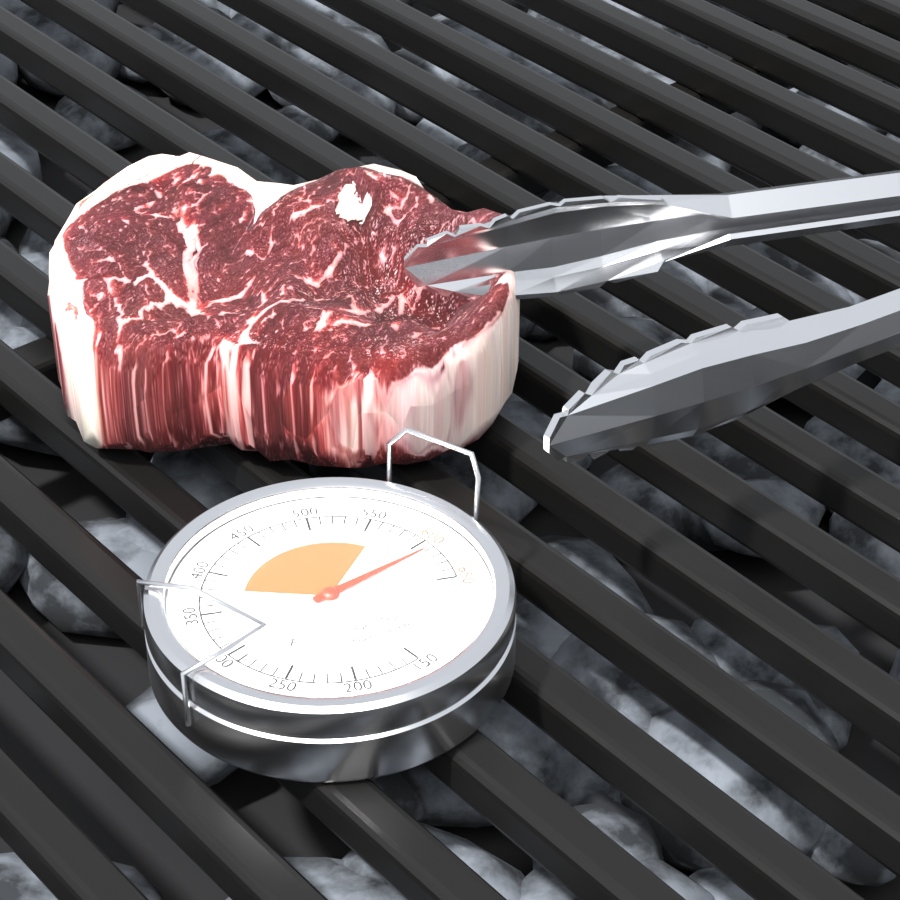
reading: 610 °F
